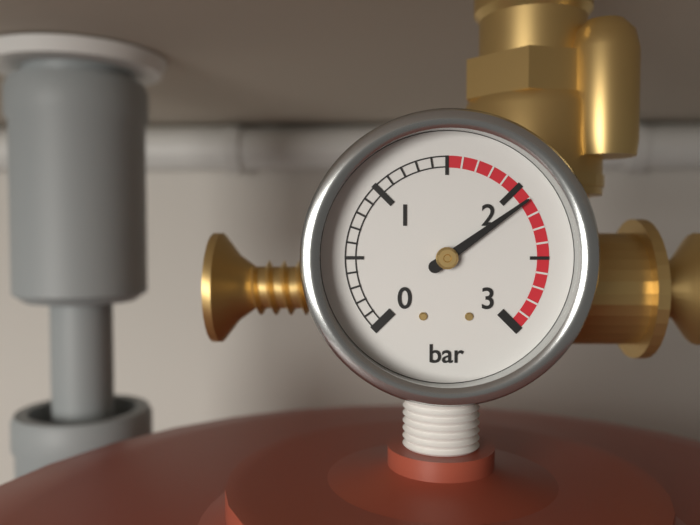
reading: 2.1 bar
